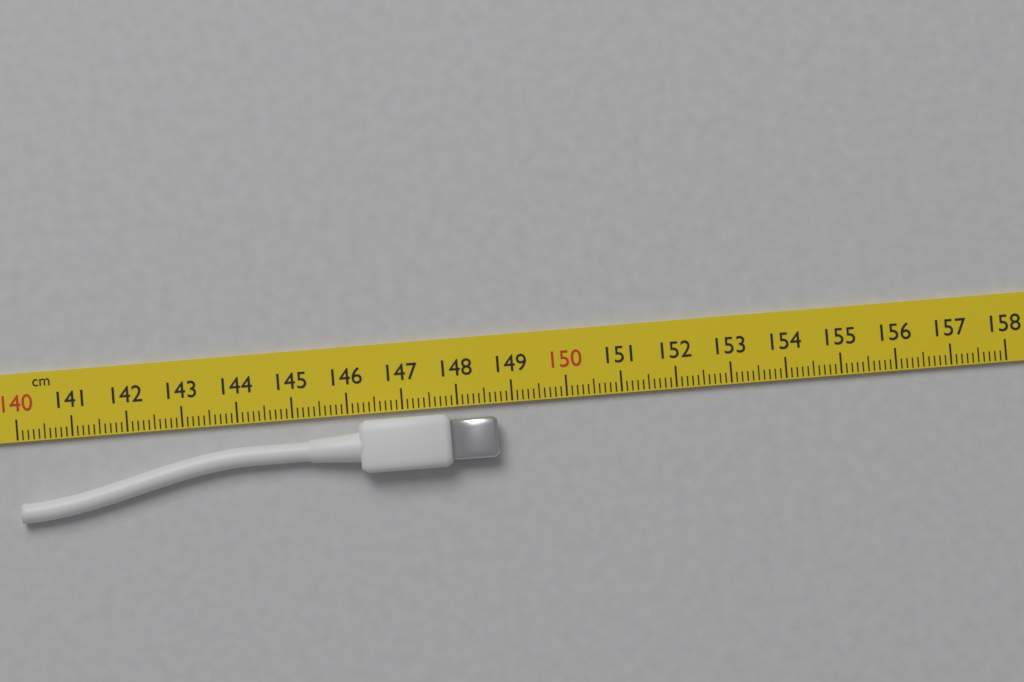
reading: 148.7 cm
